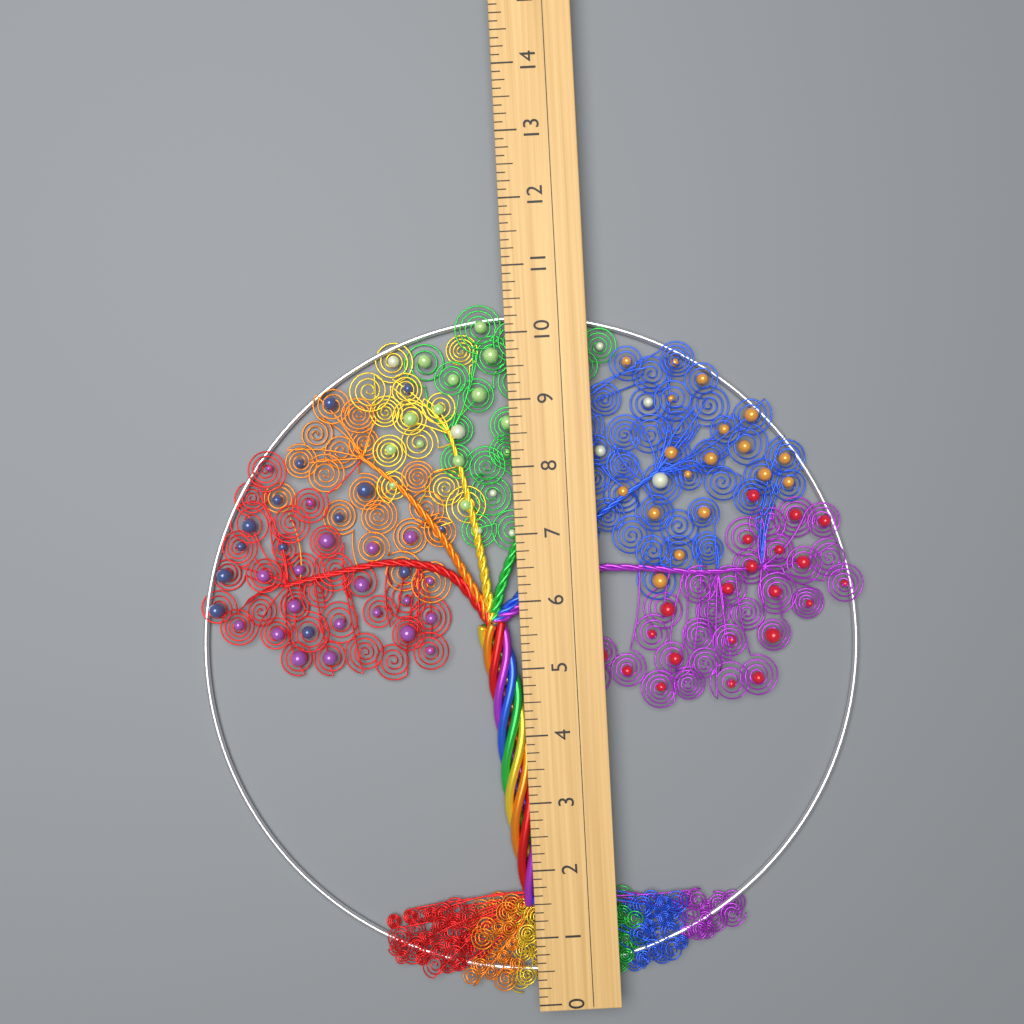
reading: 10.500 (no unit)
